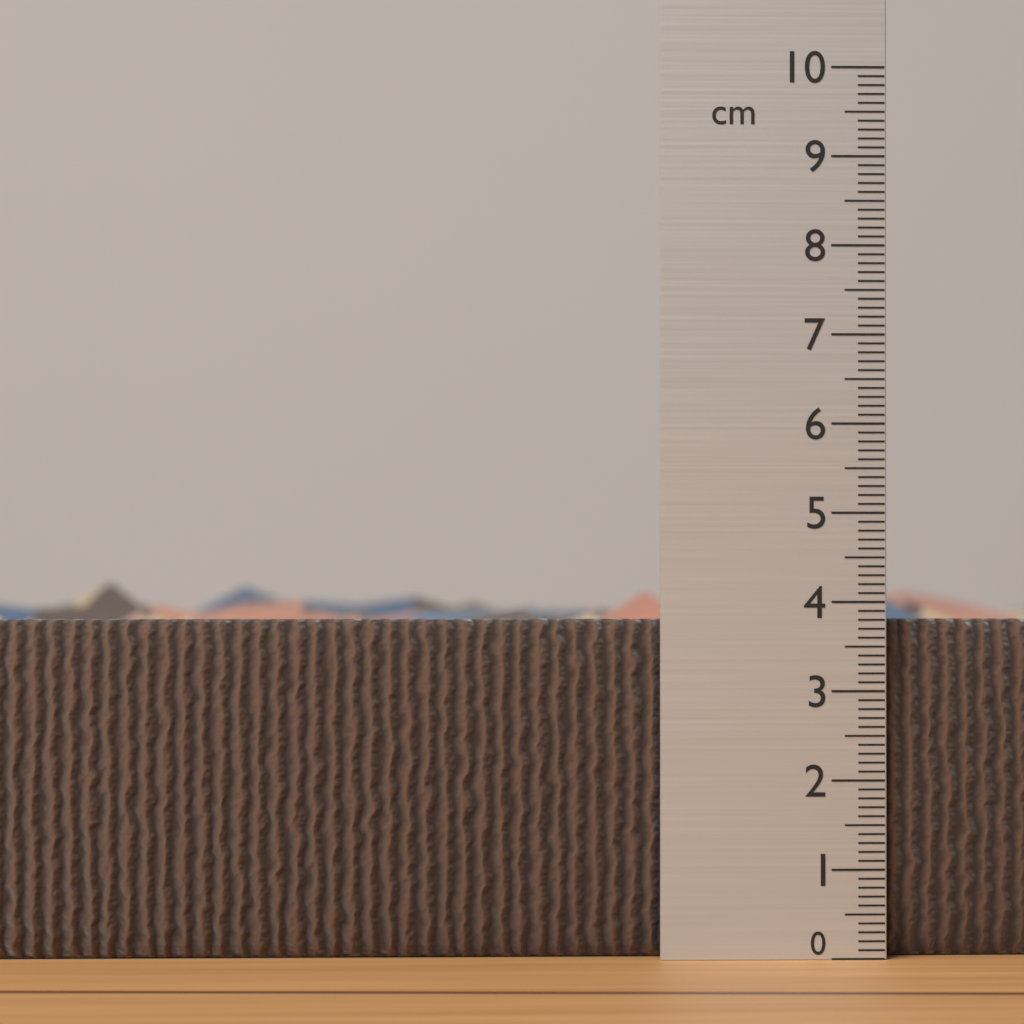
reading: 3.8 cm
